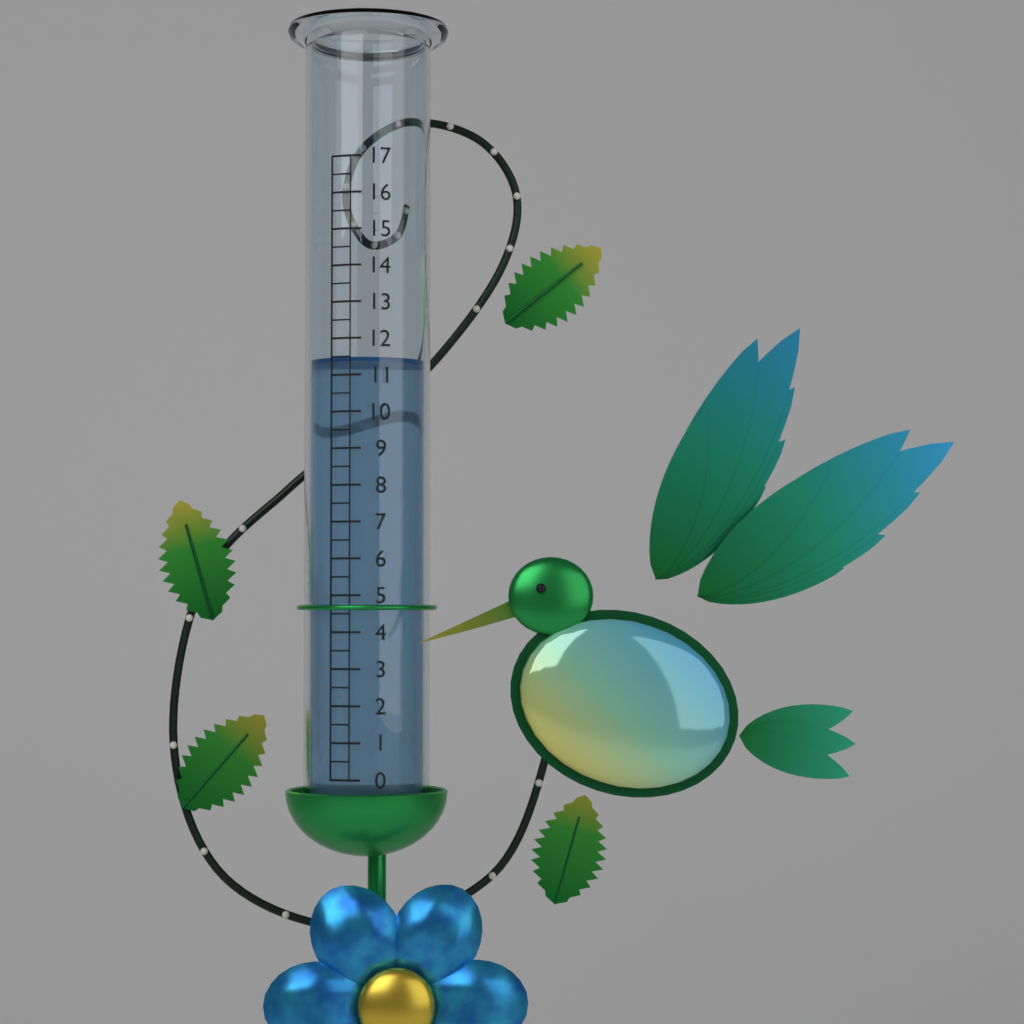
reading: 11.5 (no unit)
